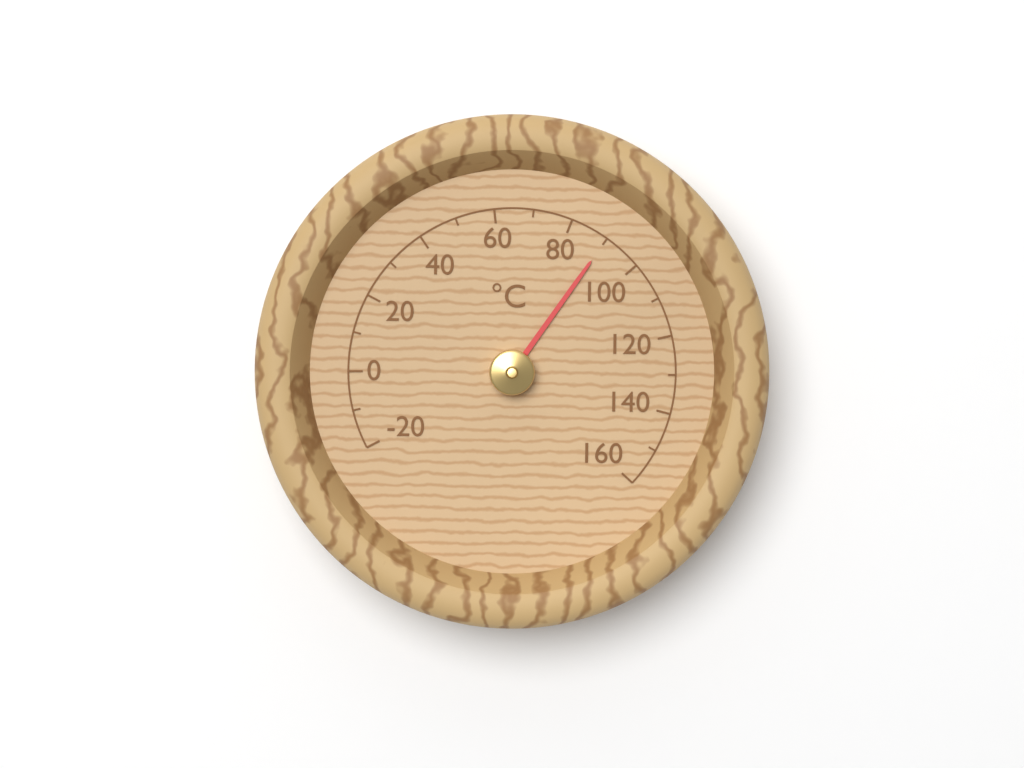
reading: 90 °C
